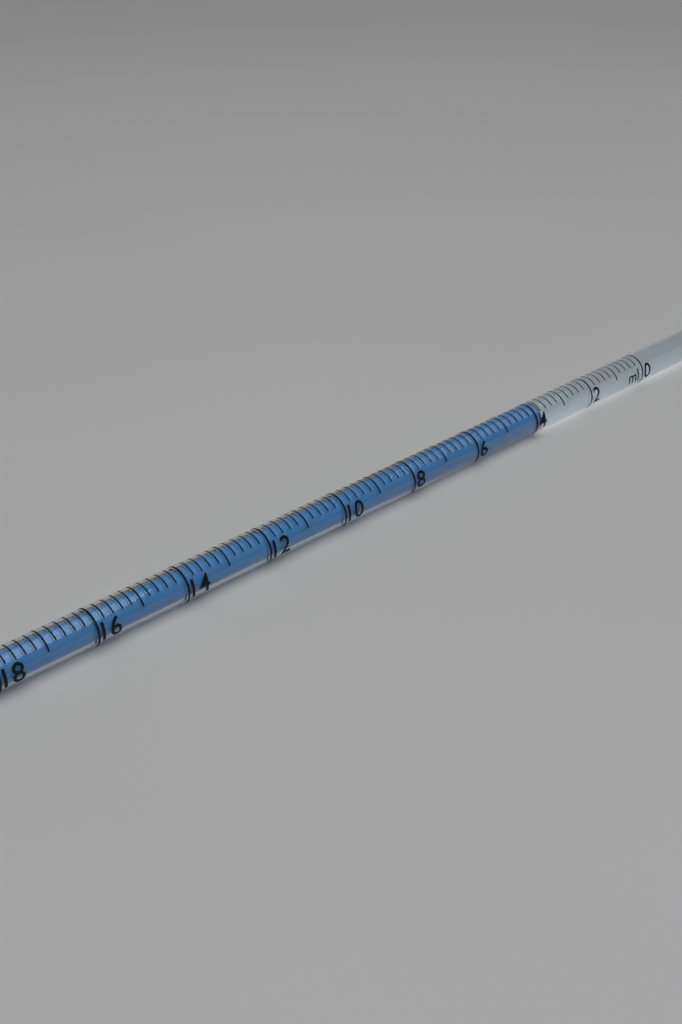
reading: 3.8 ml
